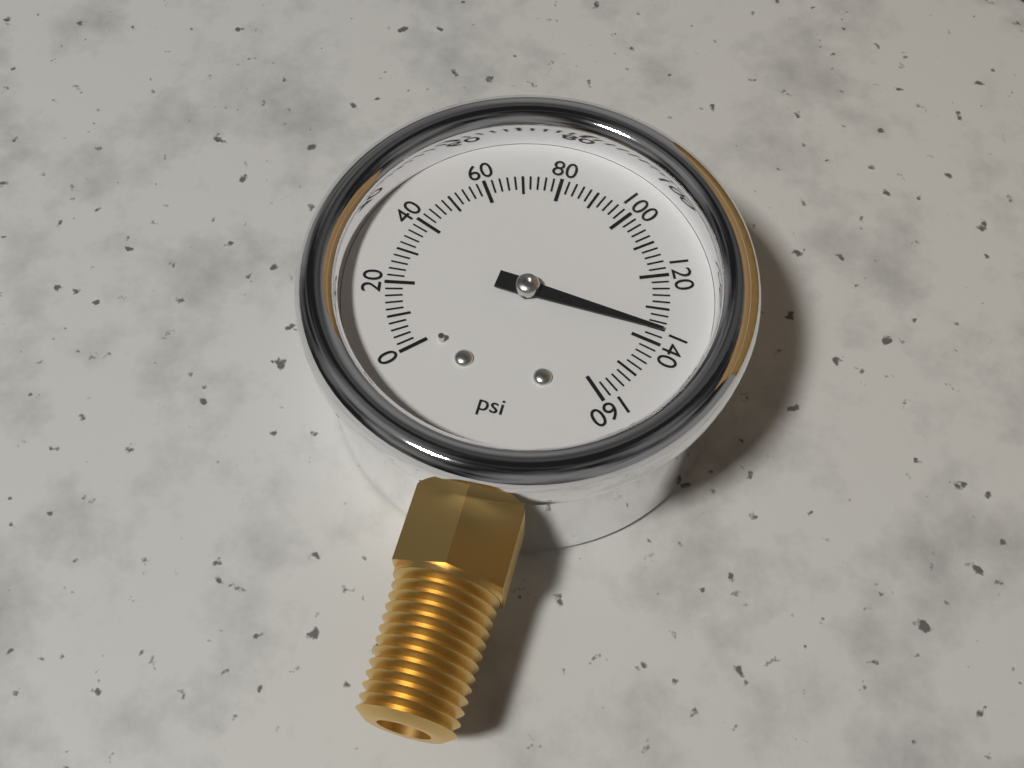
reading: 136 psi
